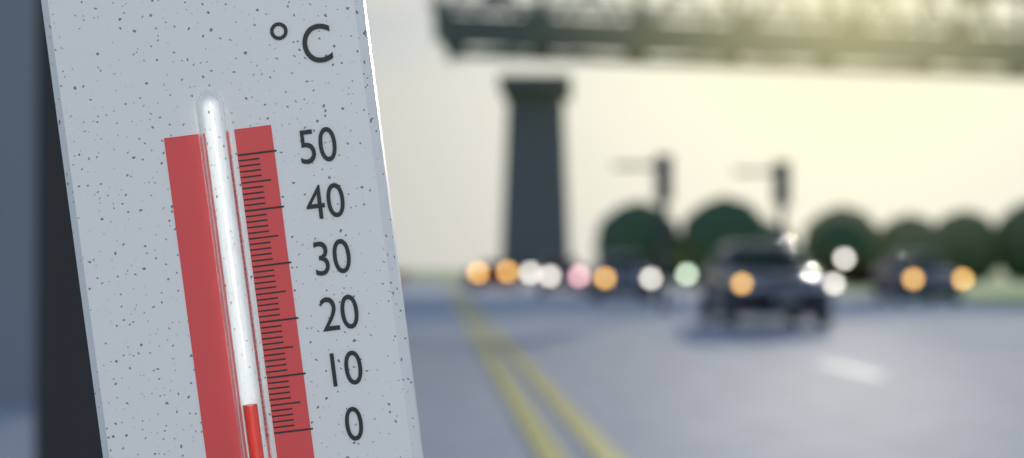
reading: 6 °C
